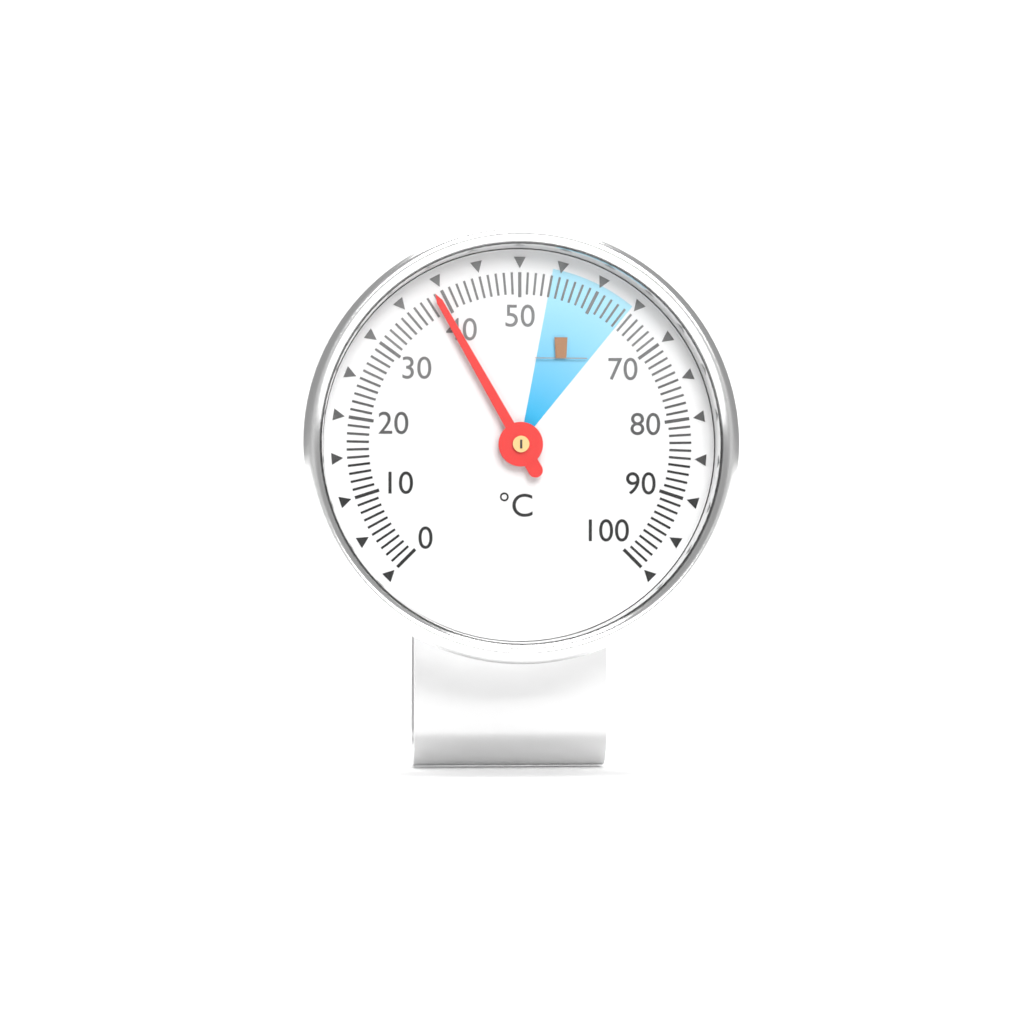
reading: 39 °C
